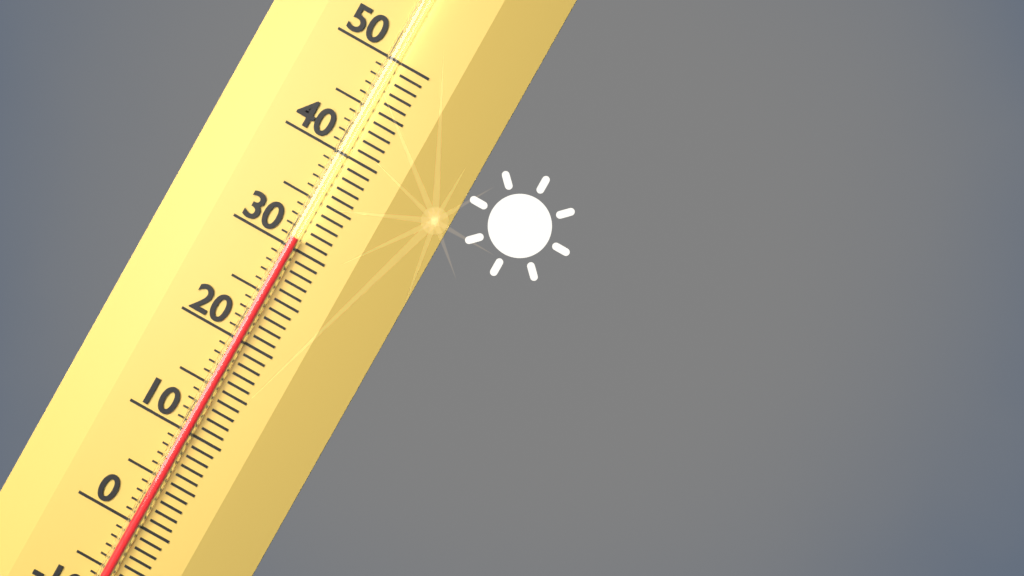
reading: 31 (no unit)
